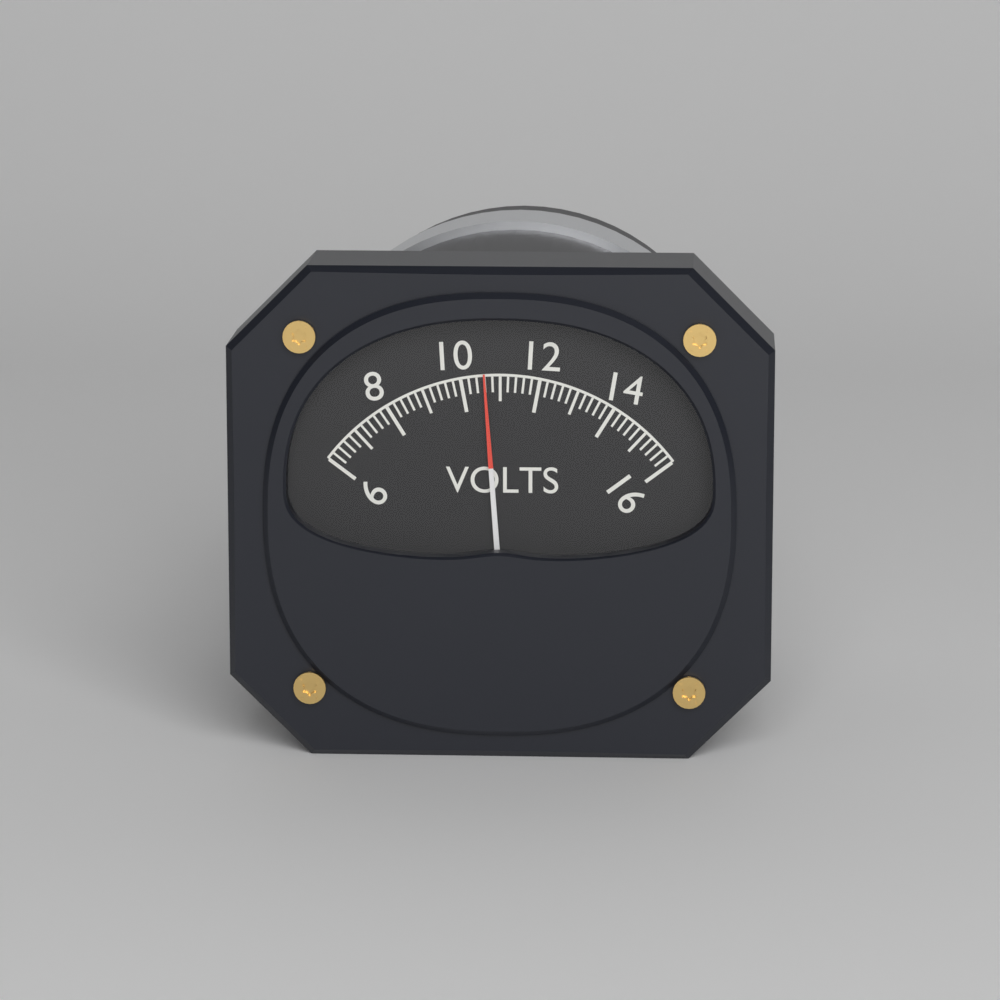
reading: 10.6 V
